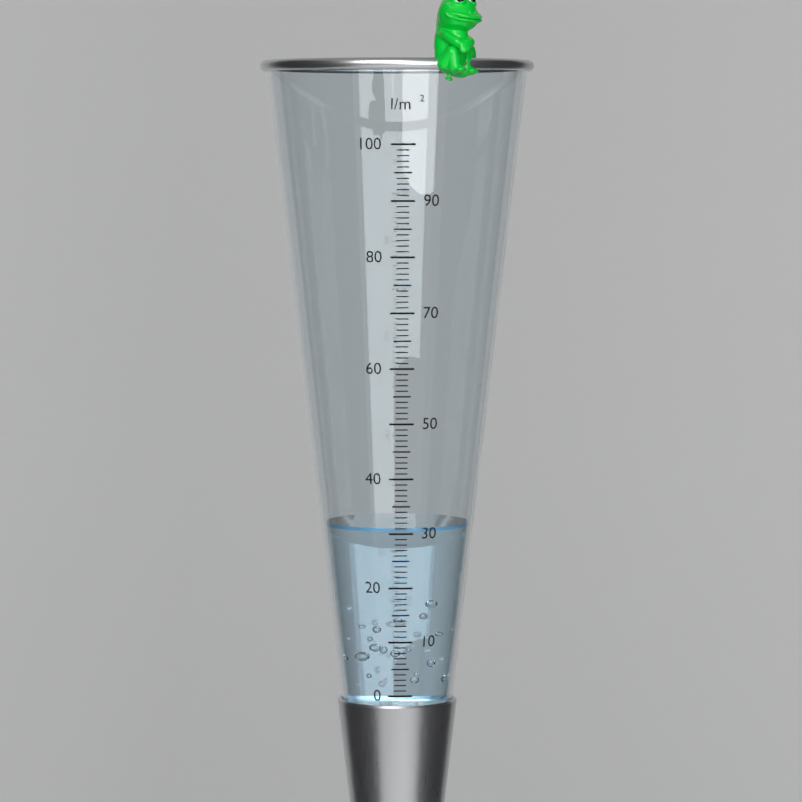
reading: 31 l/m²
